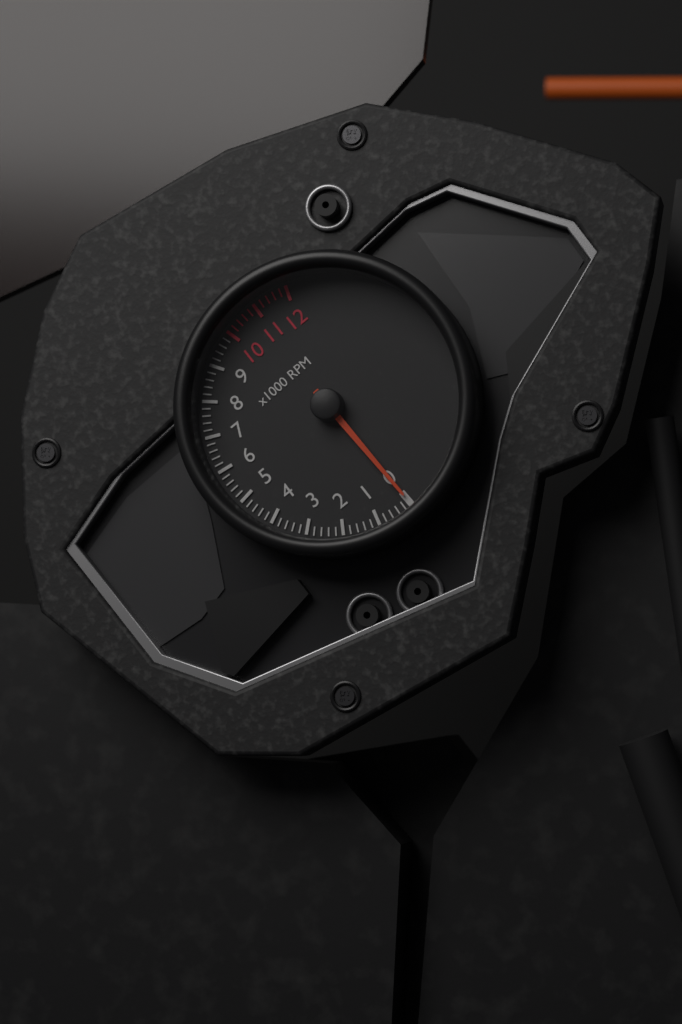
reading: 0 RPM
